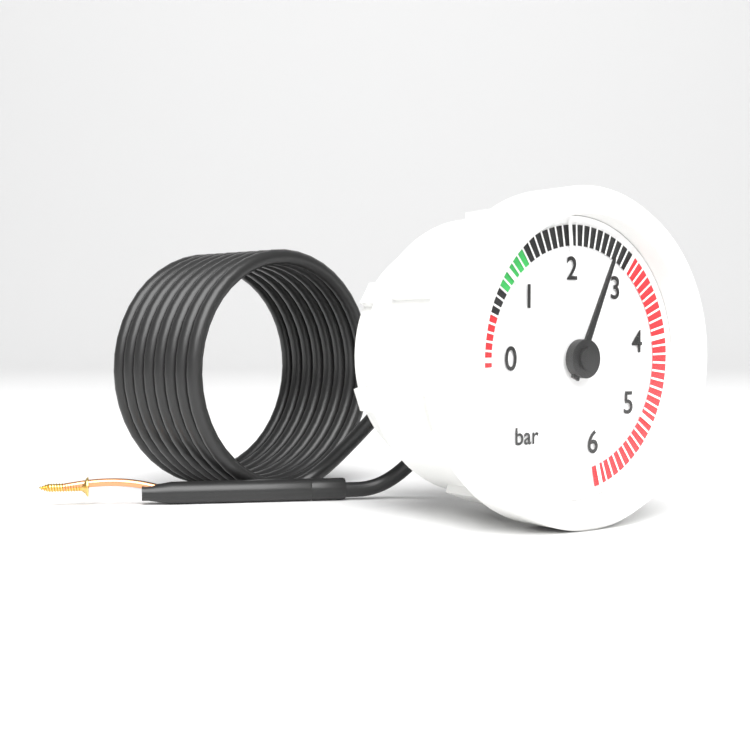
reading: 2.7 bar
